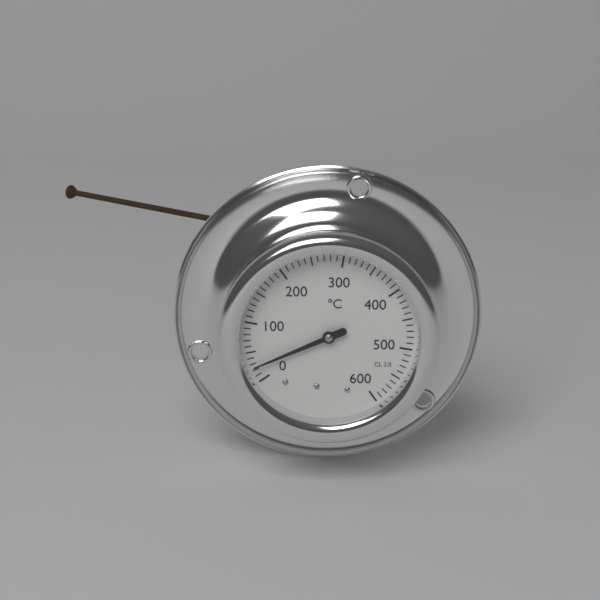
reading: 25 °C
